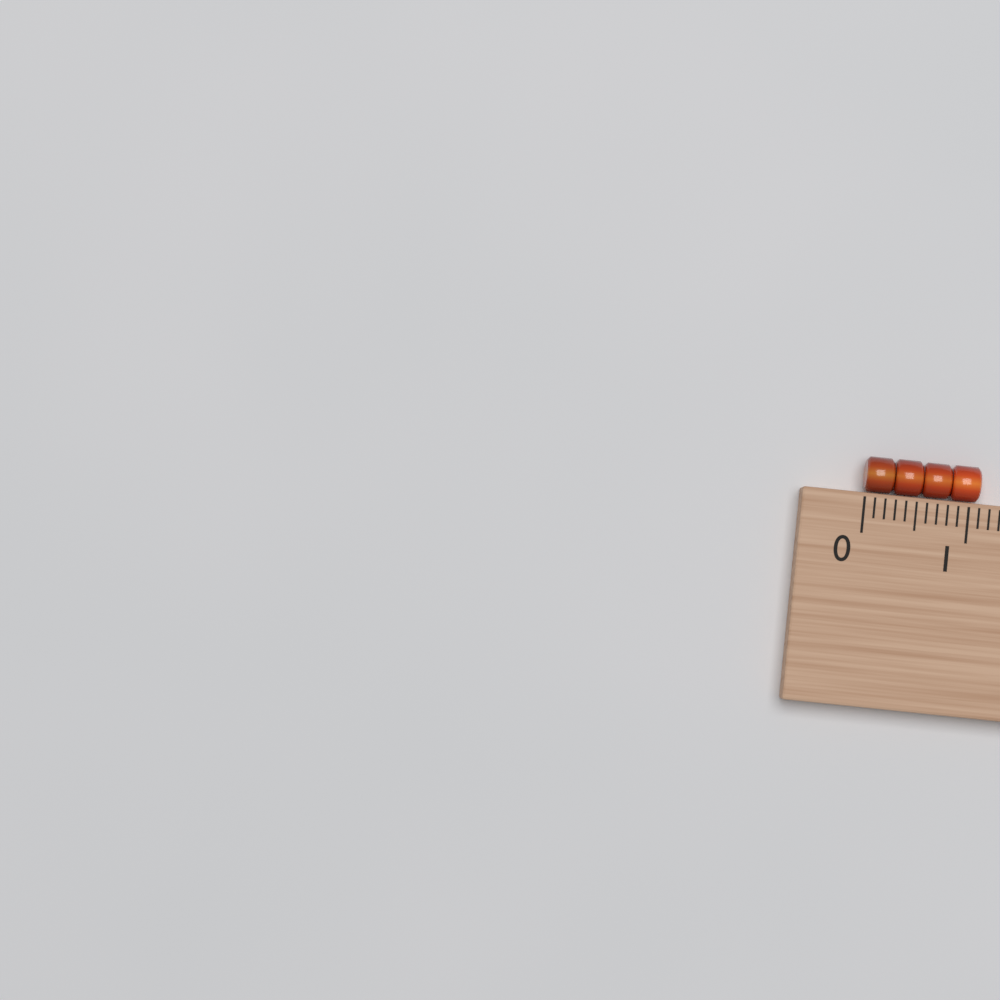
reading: 1.1 (no unit)
